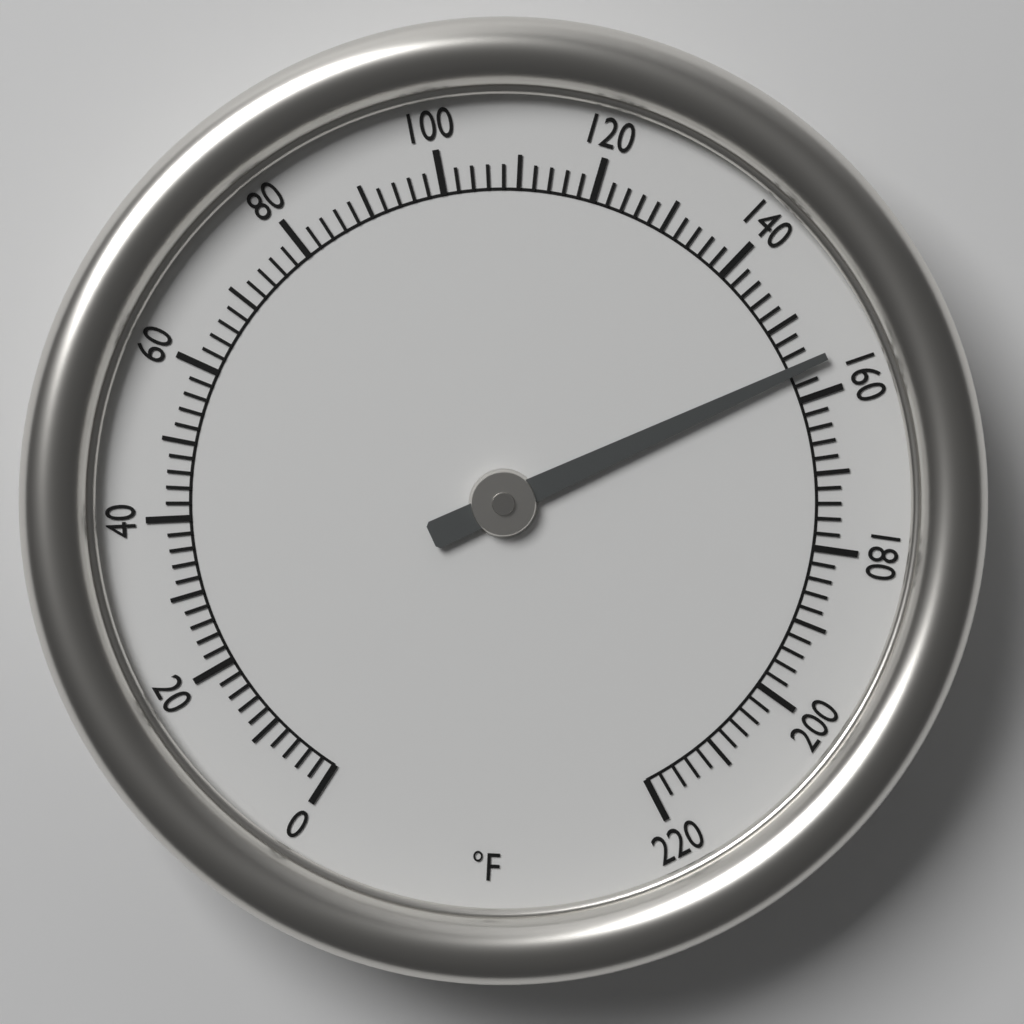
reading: 156 °F
